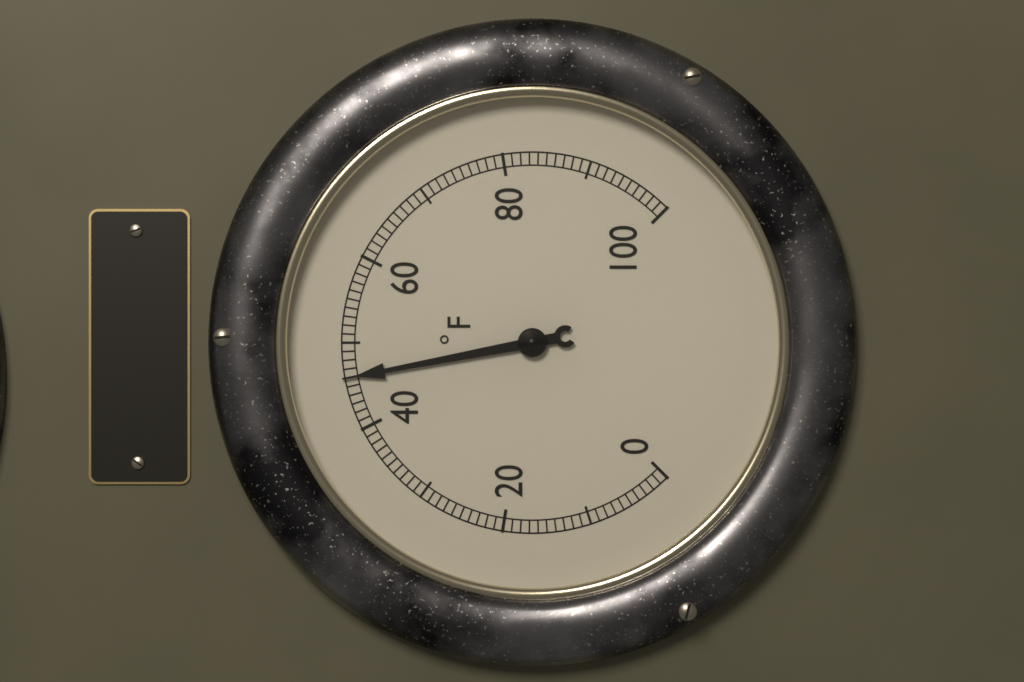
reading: 46 °F
